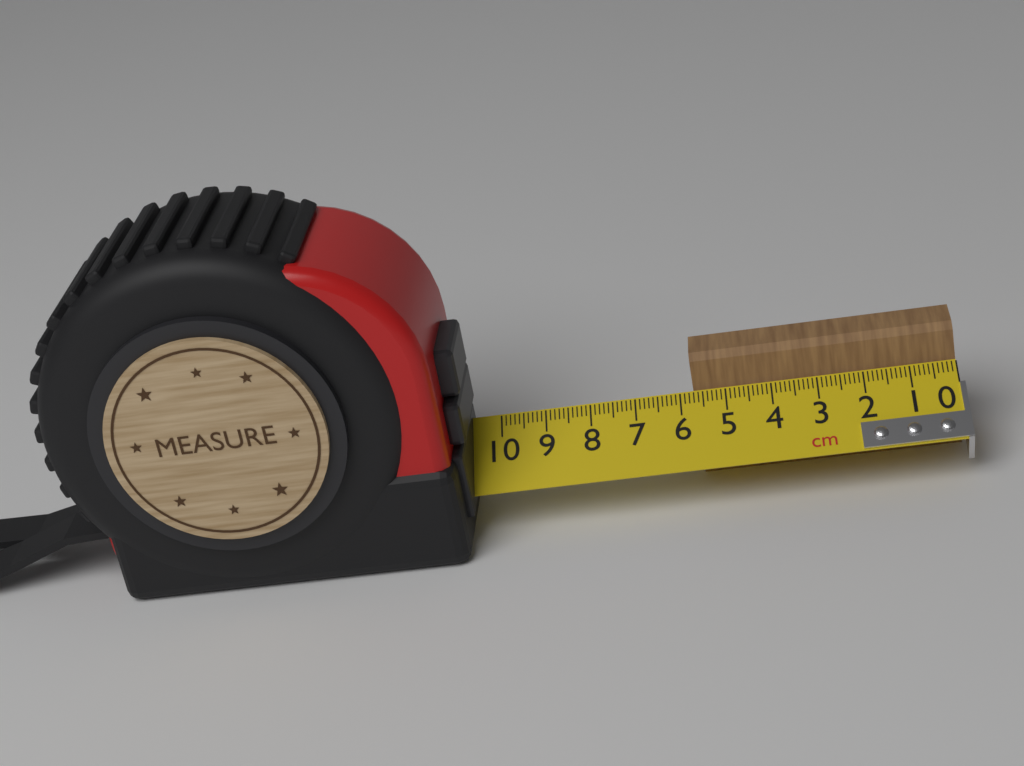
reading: 5.7 cm
